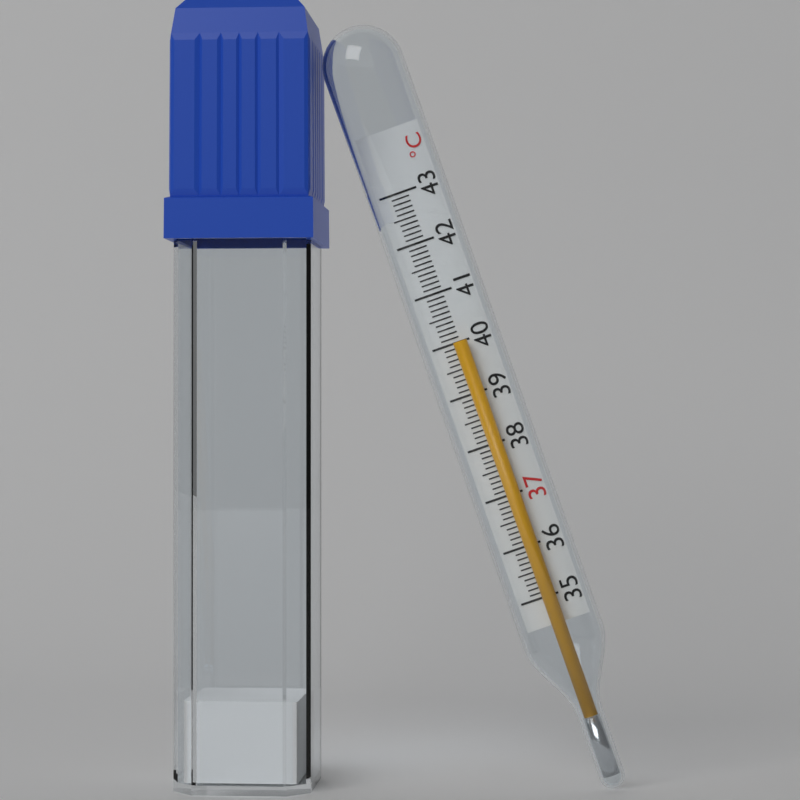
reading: 40.0 °C
